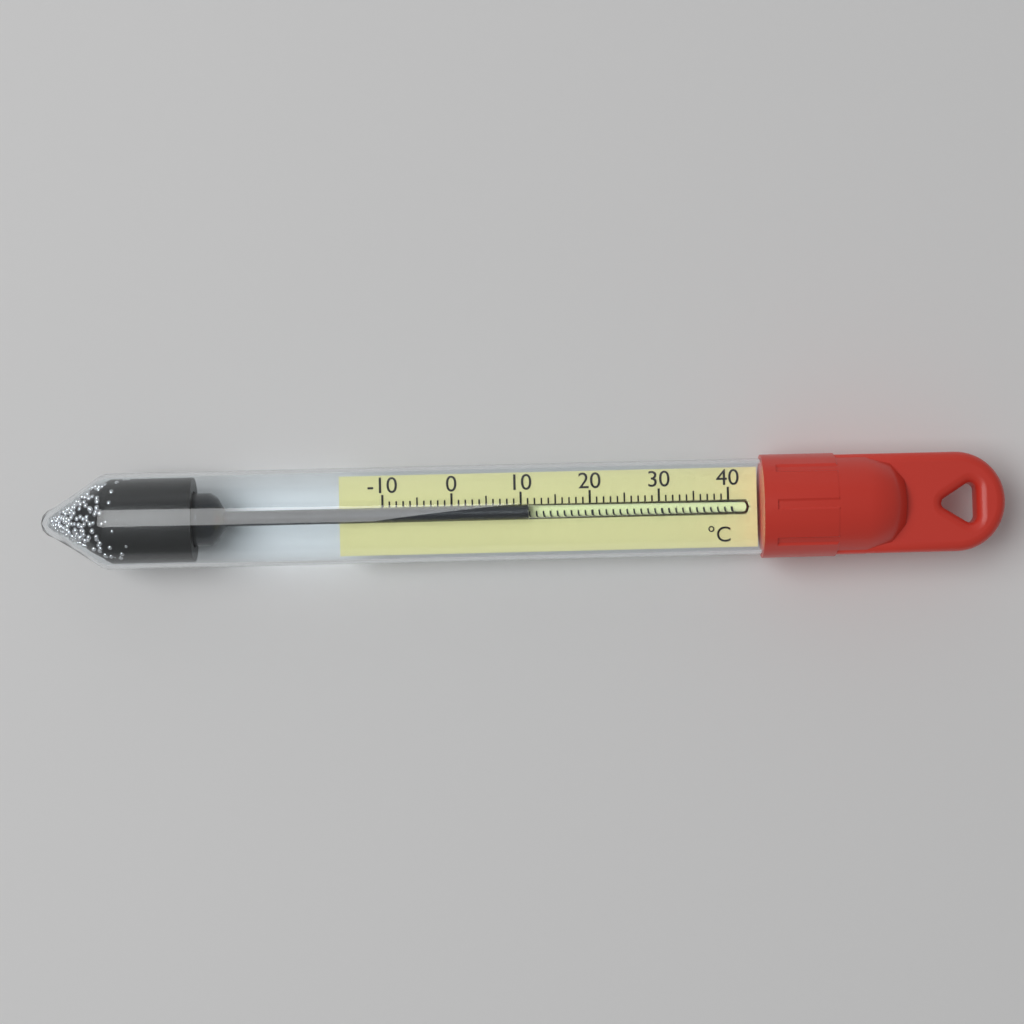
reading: 11 °C
